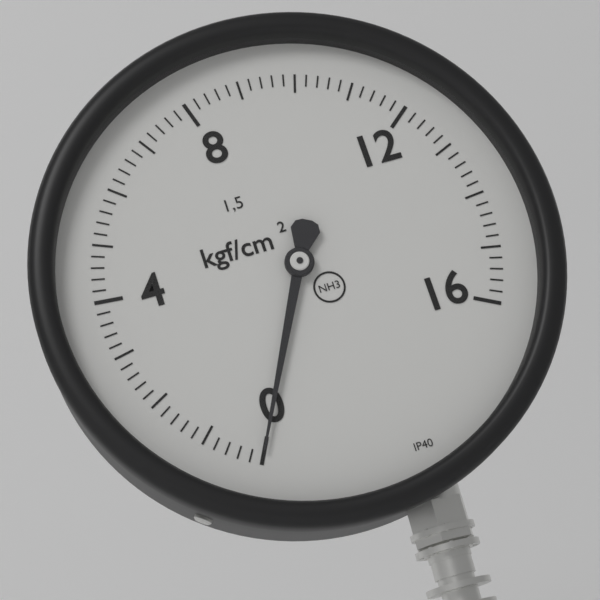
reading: 0.0 kgf/cm²
